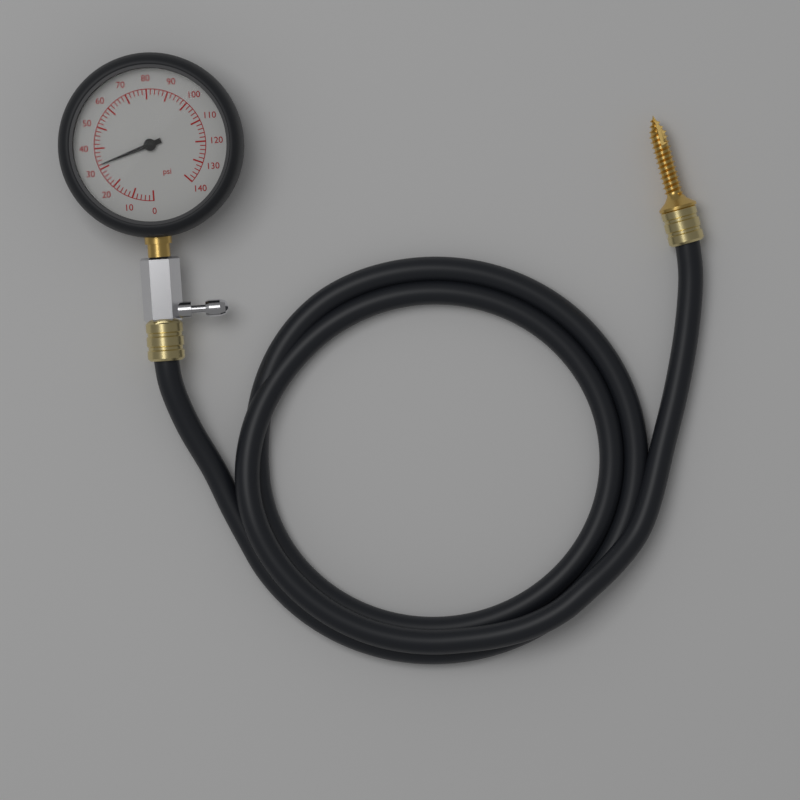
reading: 32 psi
